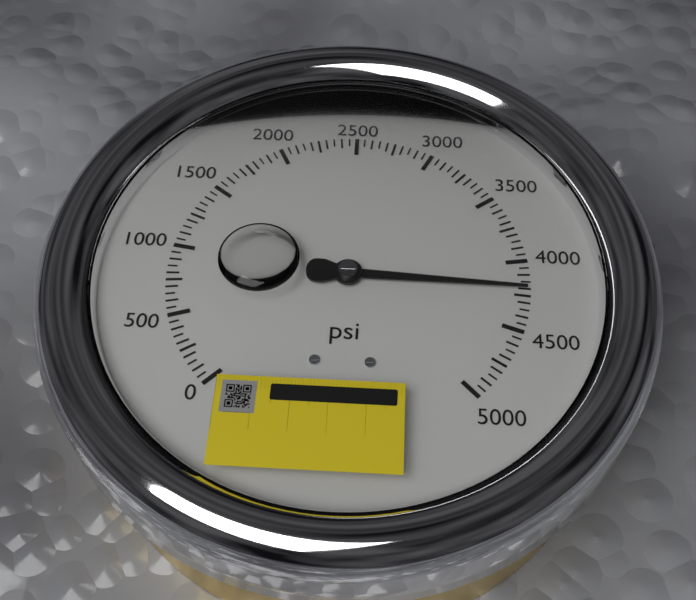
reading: 4200 psi
